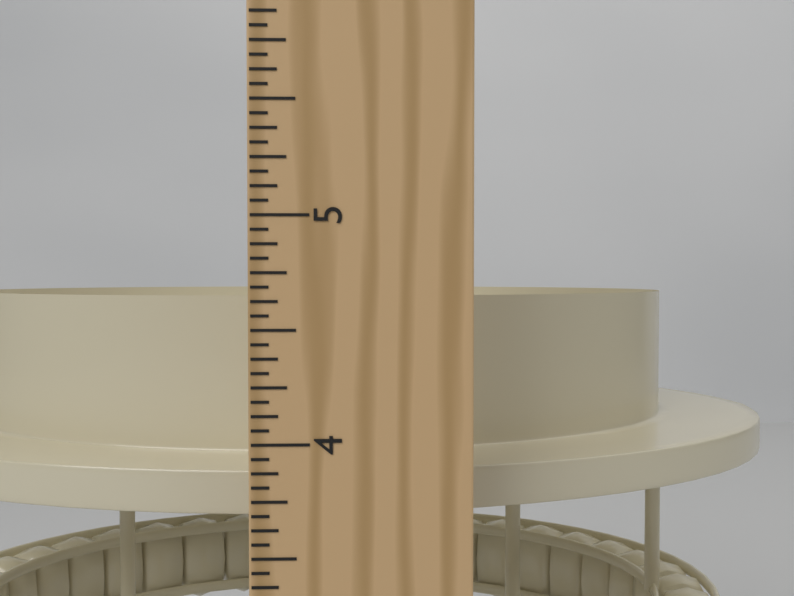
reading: 4.6250 in
